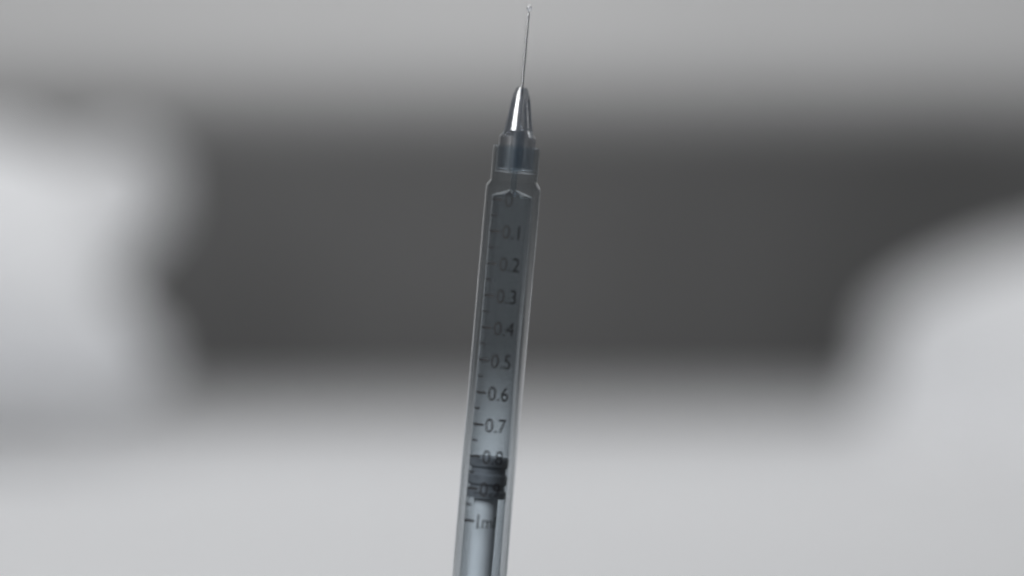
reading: 0.80 ml
